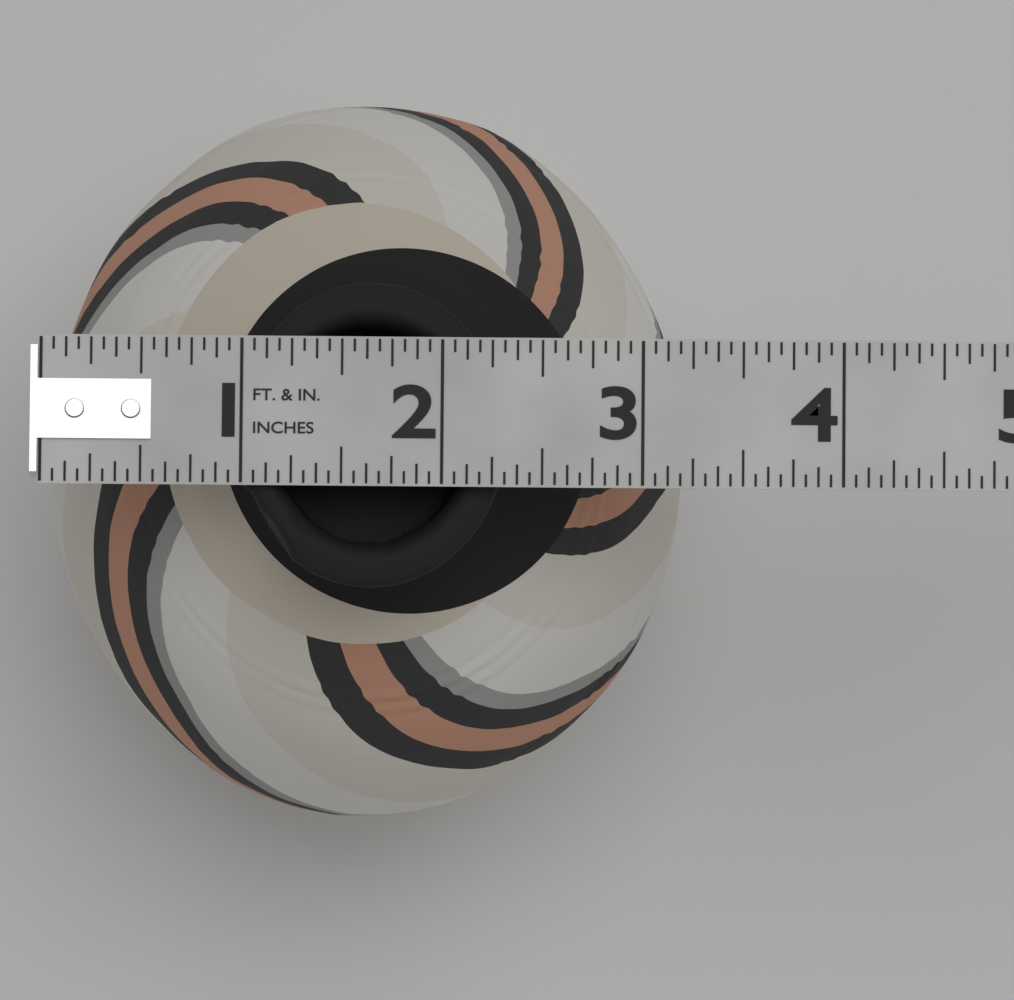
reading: 3.2500 in
